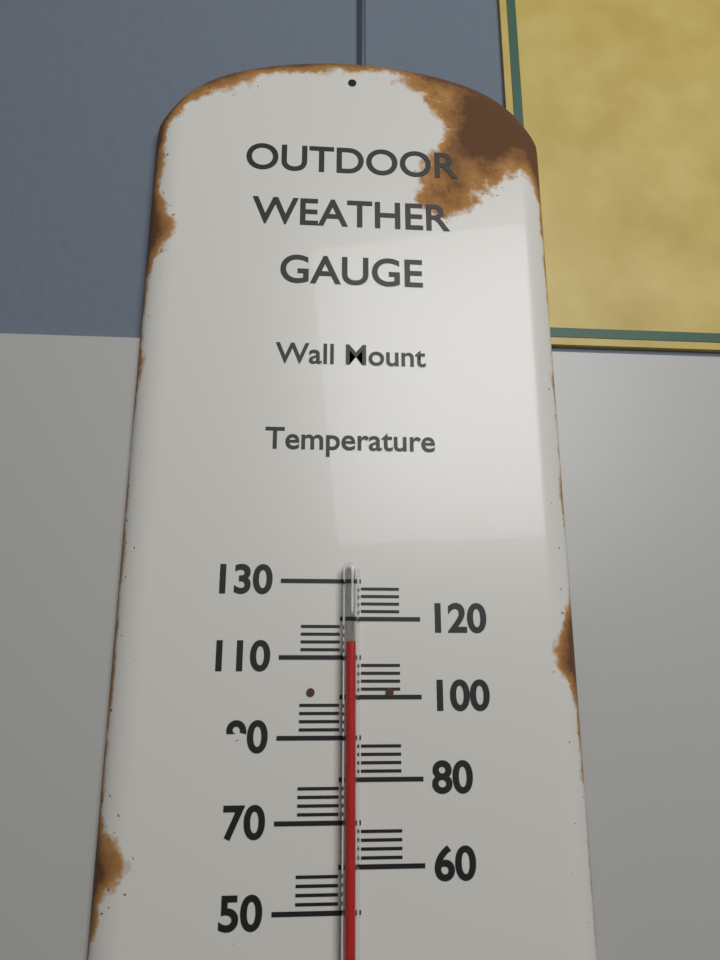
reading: 114 (no unit)
